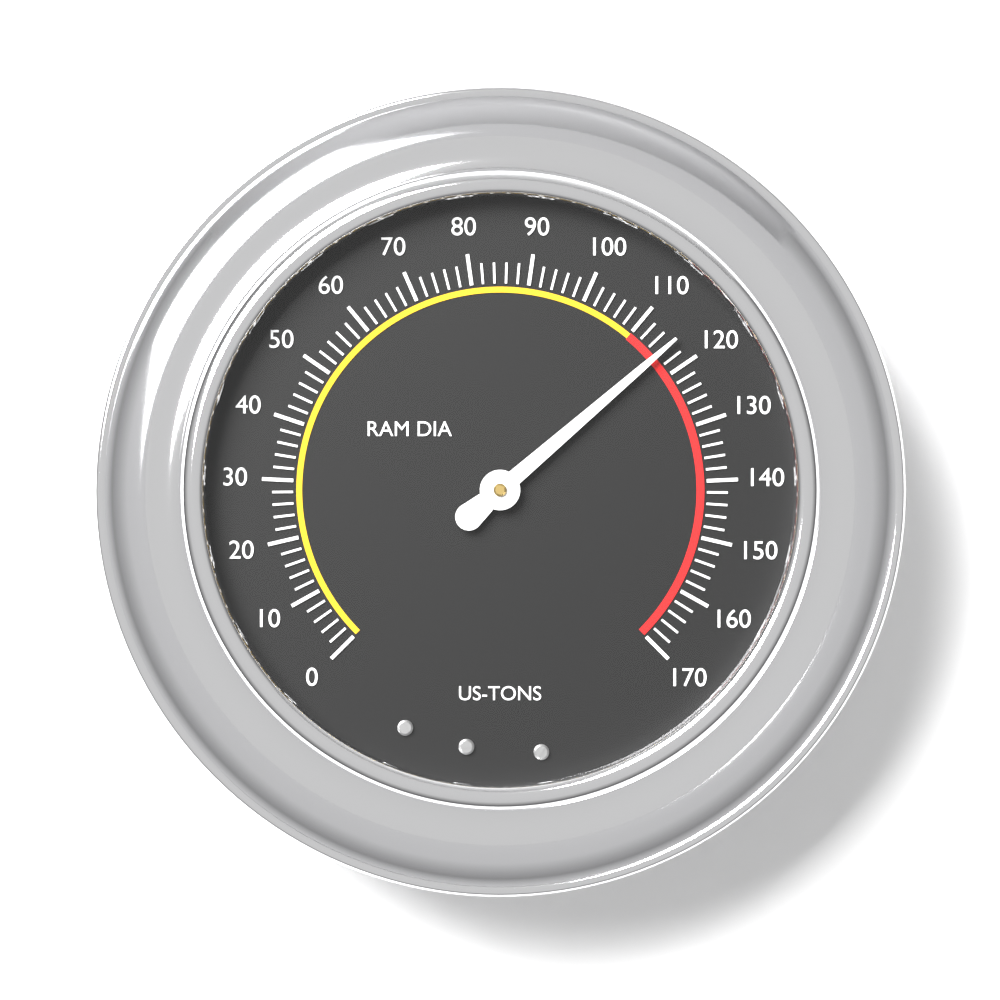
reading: 116 US-TONS
